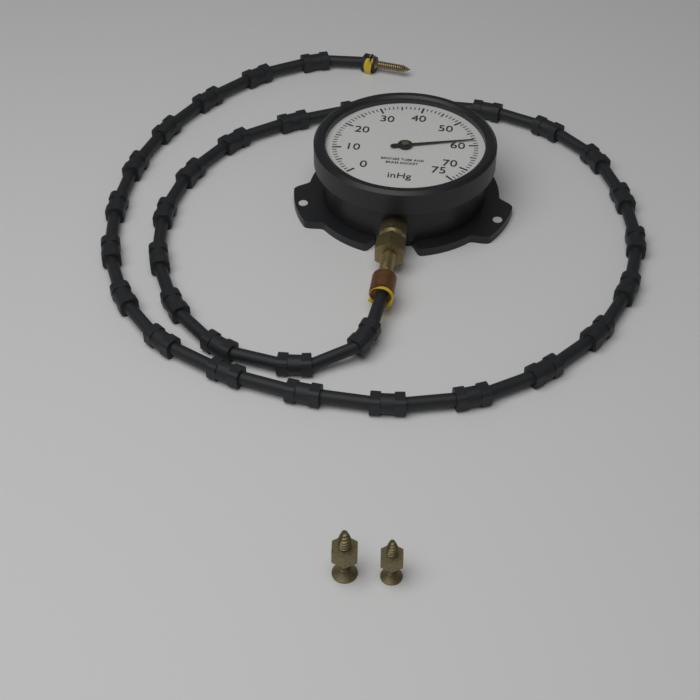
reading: 58 inHg
